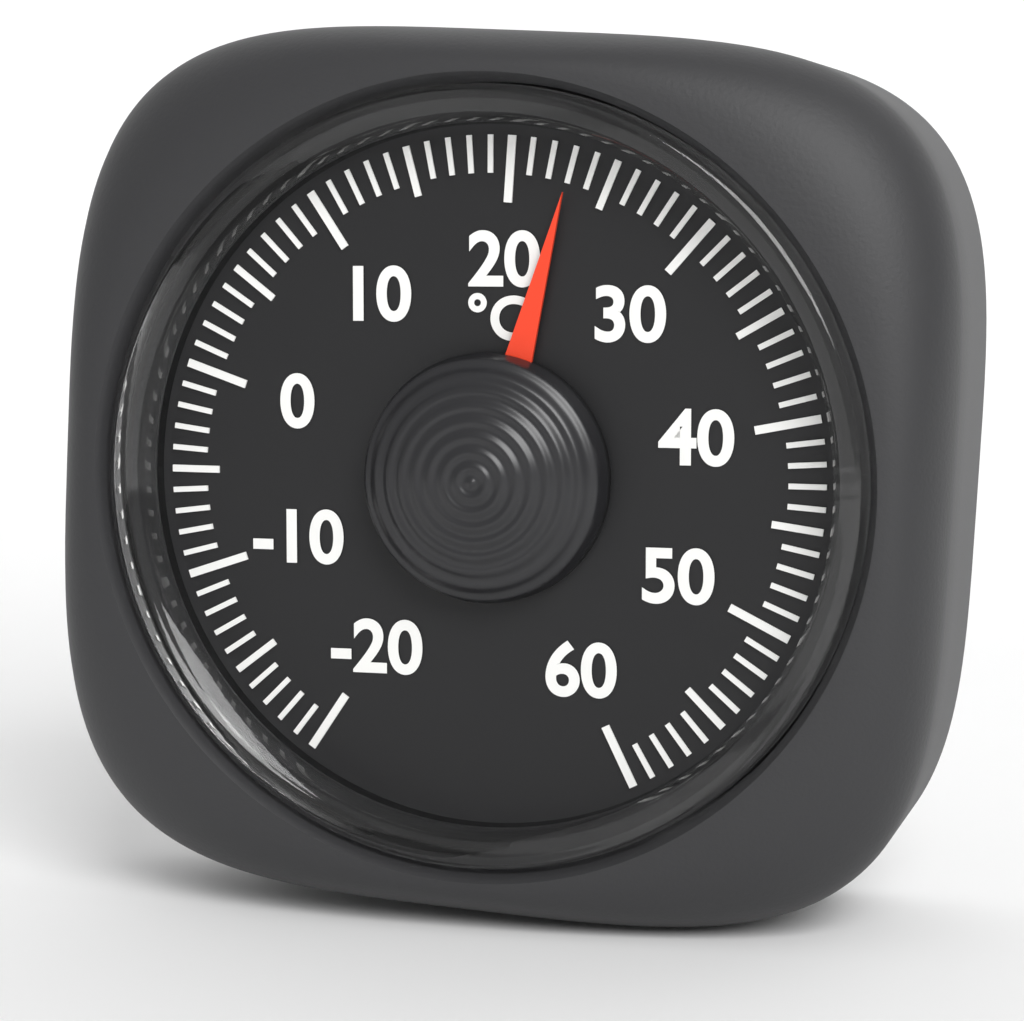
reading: 23 °C
